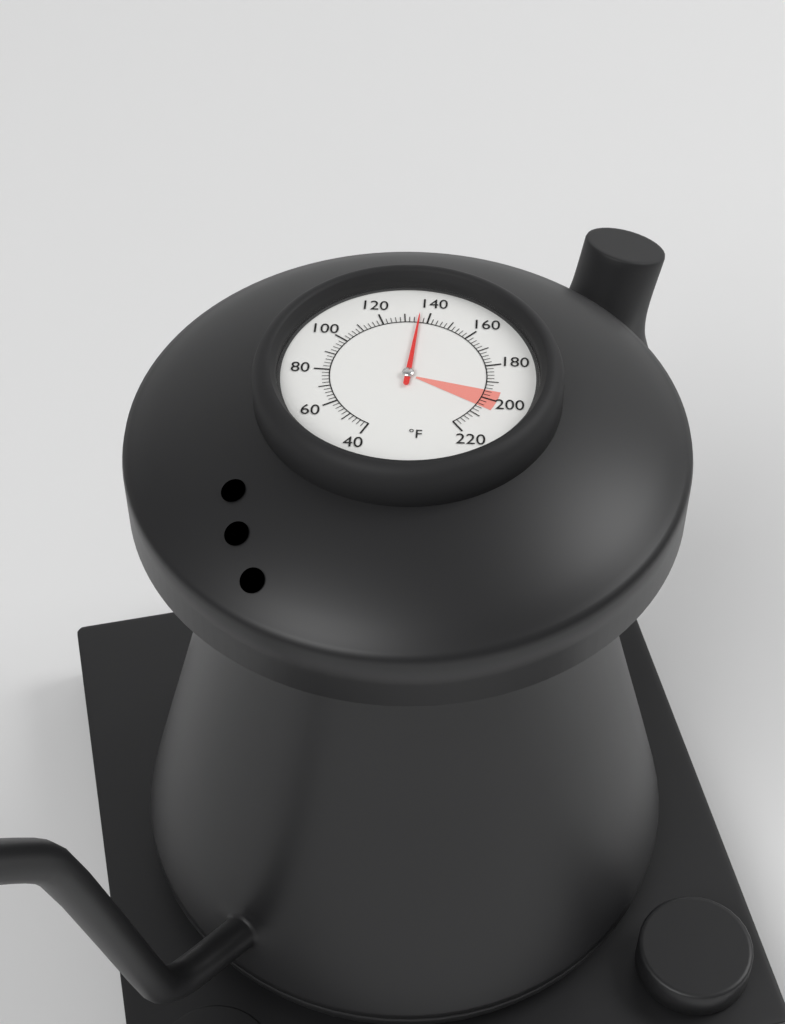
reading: 136 °F
